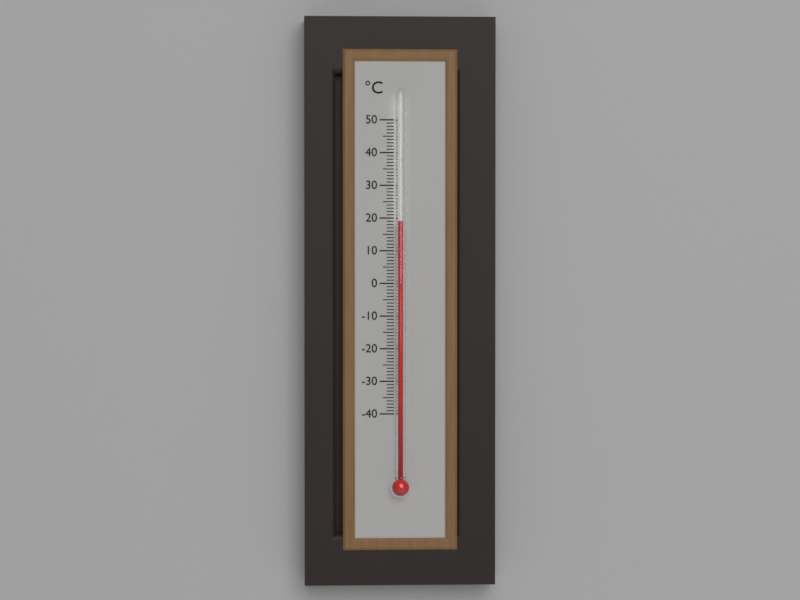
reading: 19 °C
